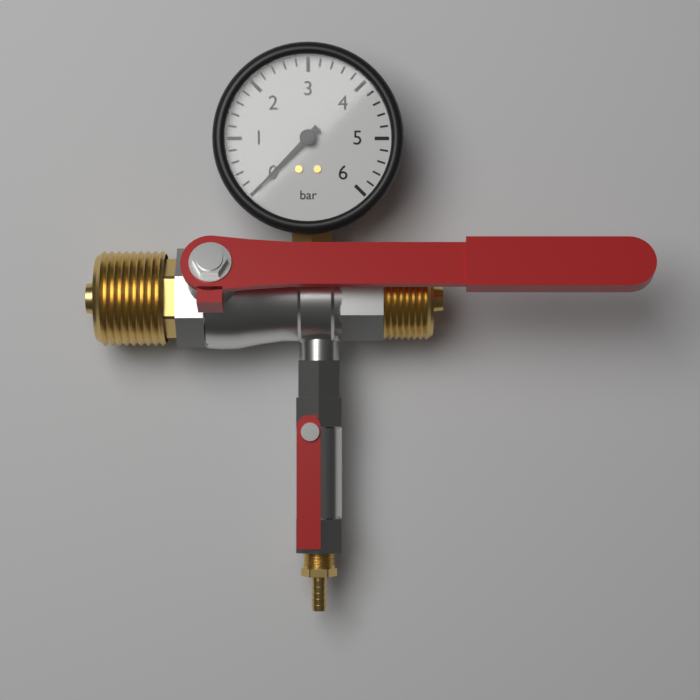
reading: 0.0 bar
